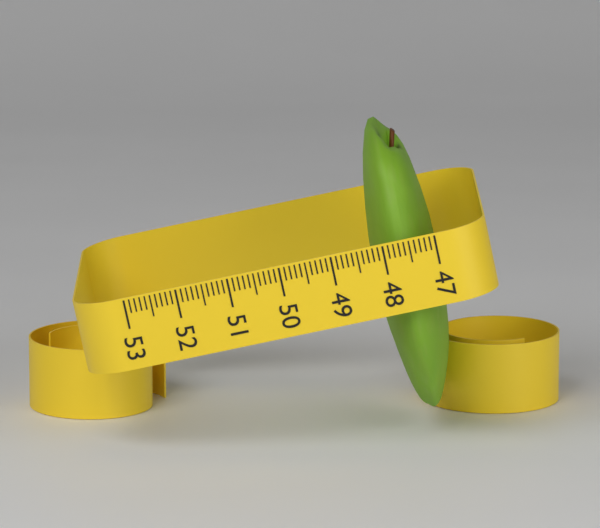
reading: 48.3 (no unit)
